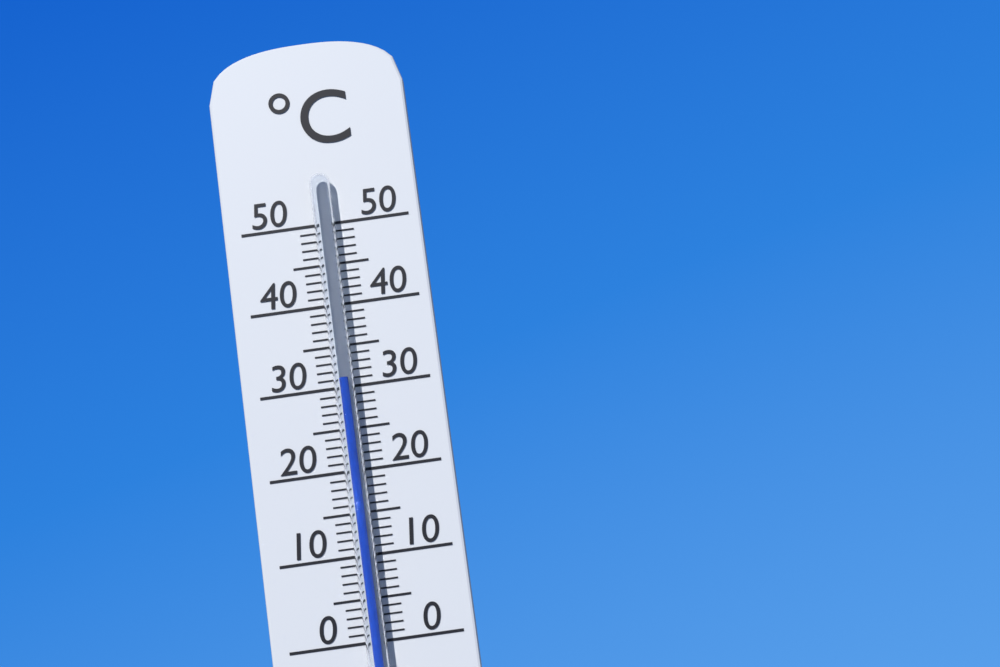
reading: 31 °C
